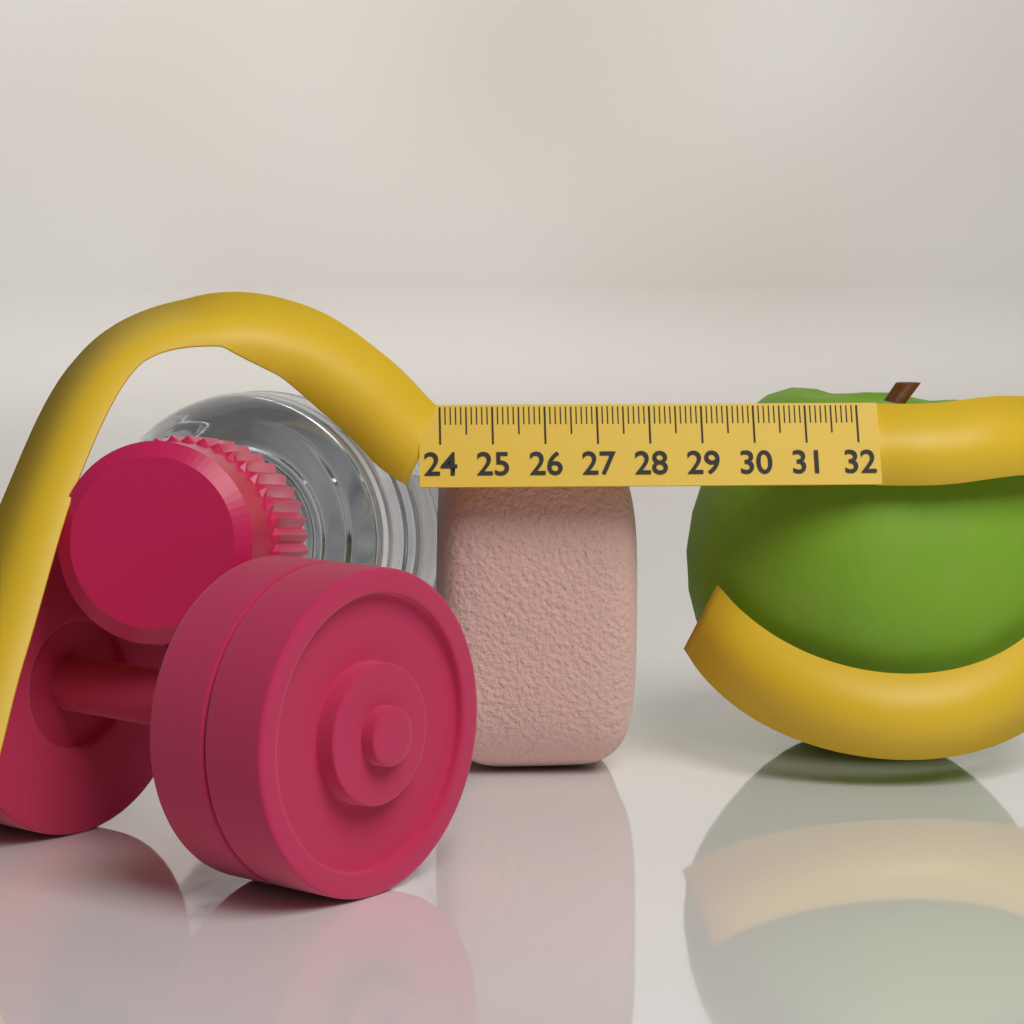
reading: 27.9 (no unit)
